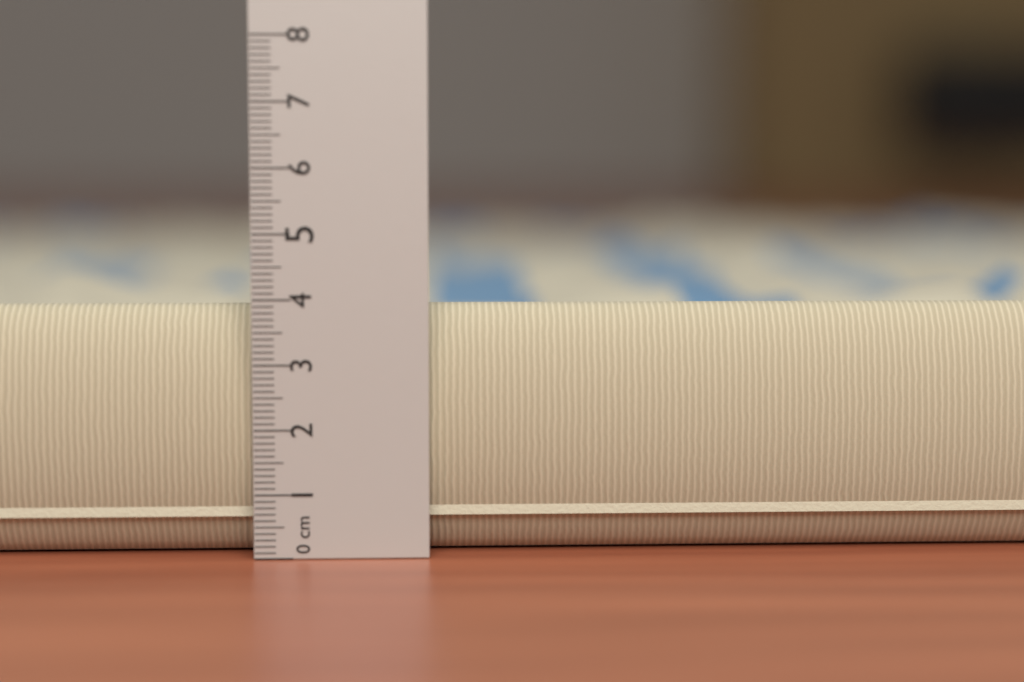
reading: 3.9 cm
